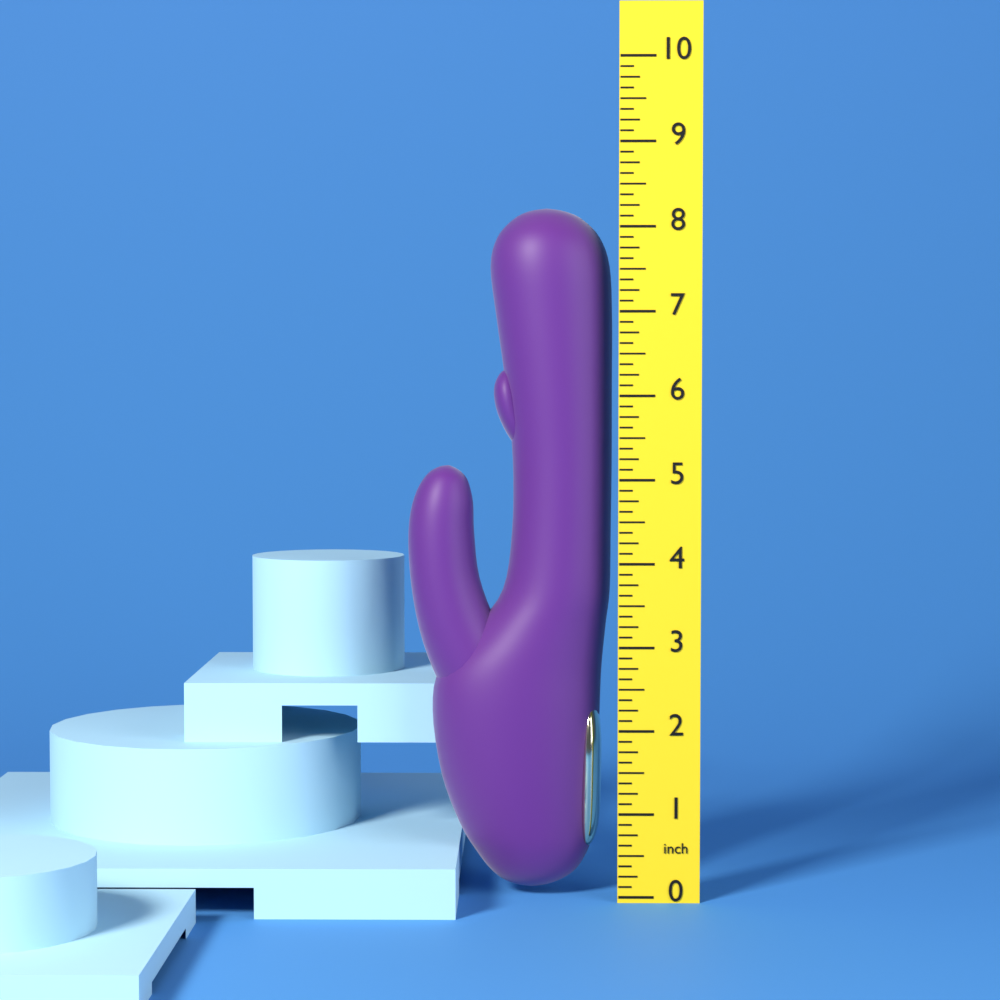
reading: 8.250 inch
